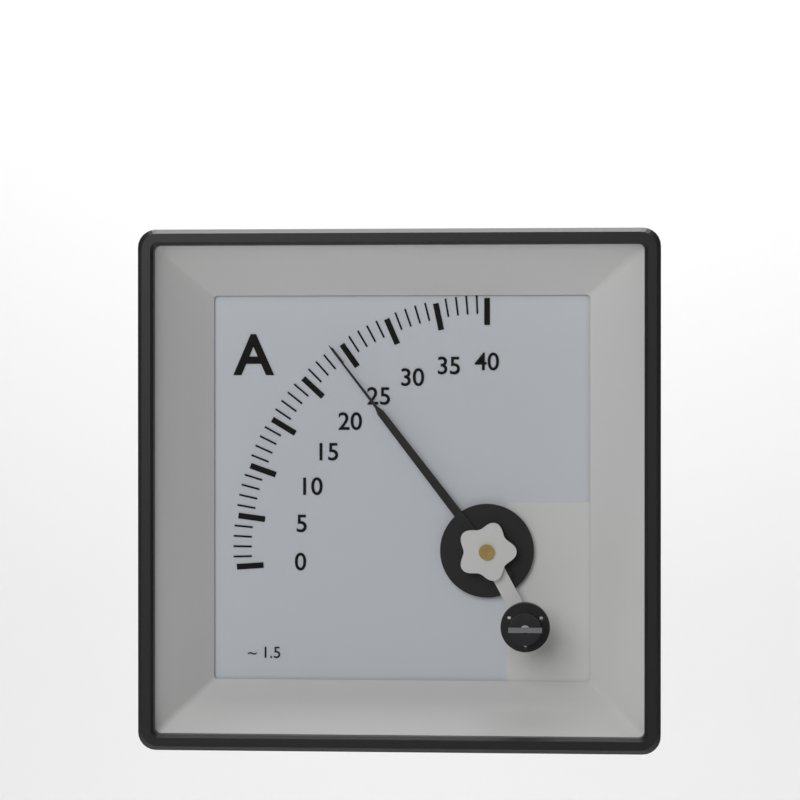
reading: 24 A
